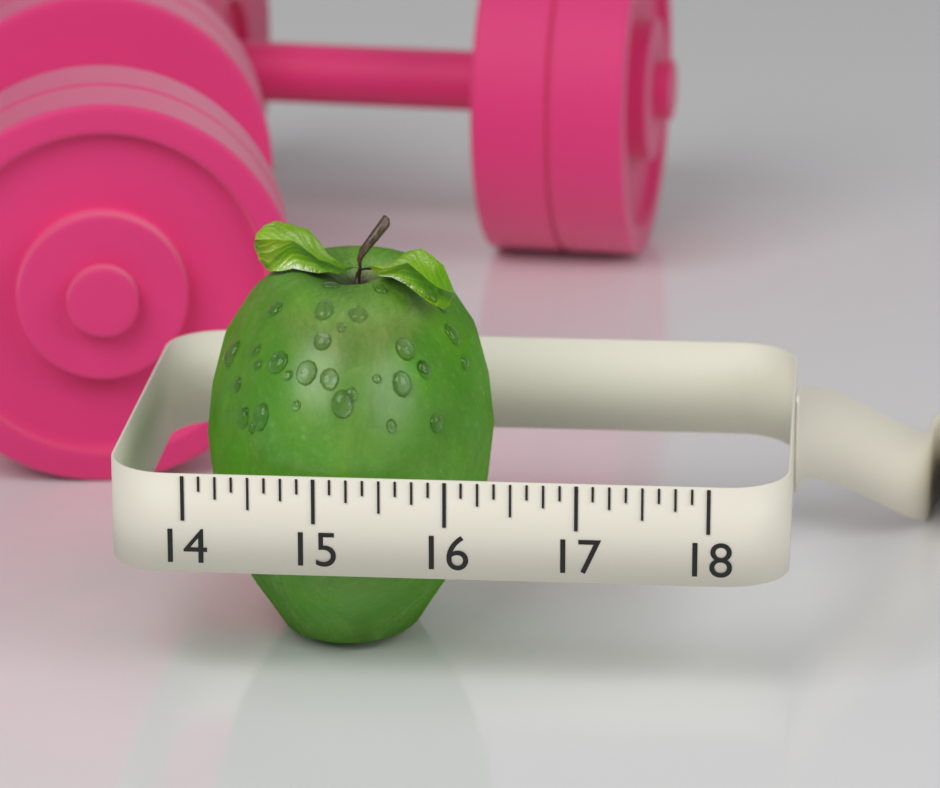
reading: 16.250 (no unit)
